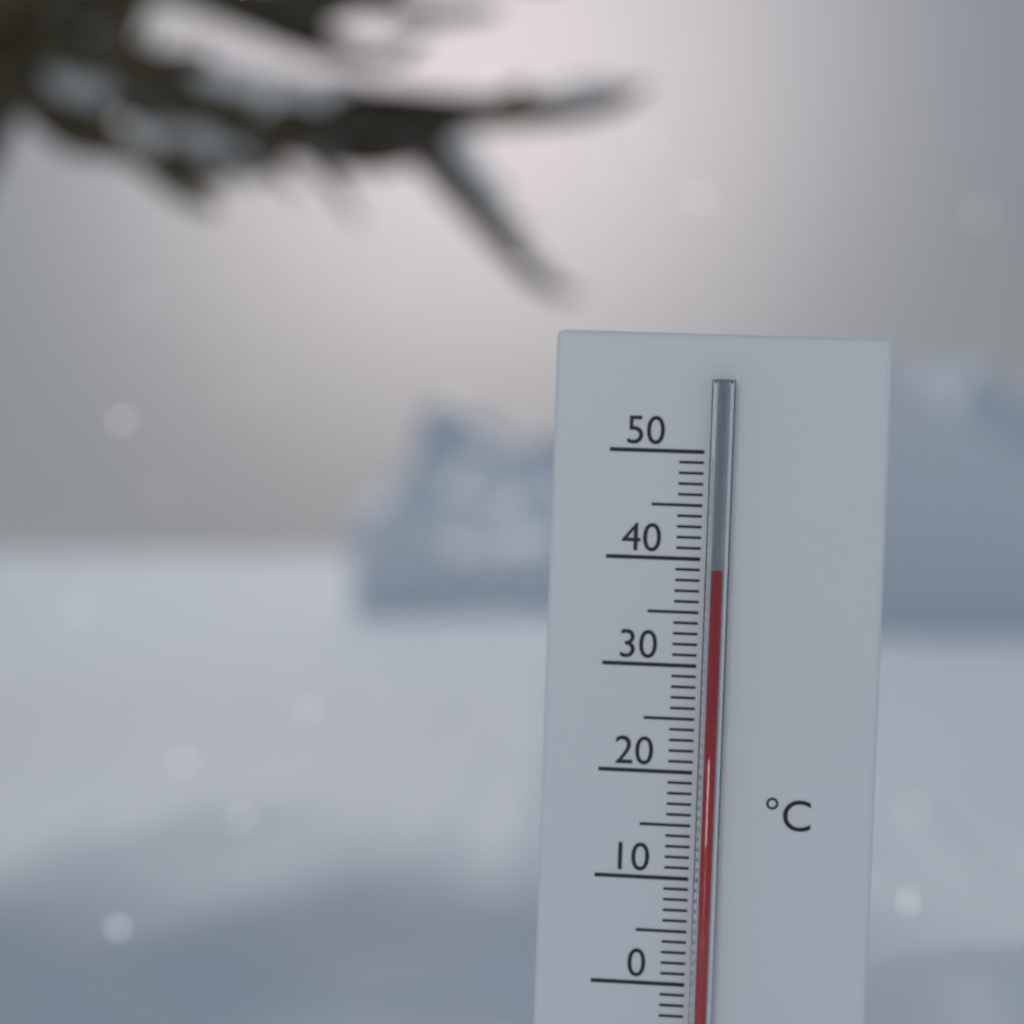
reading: 39 °C
